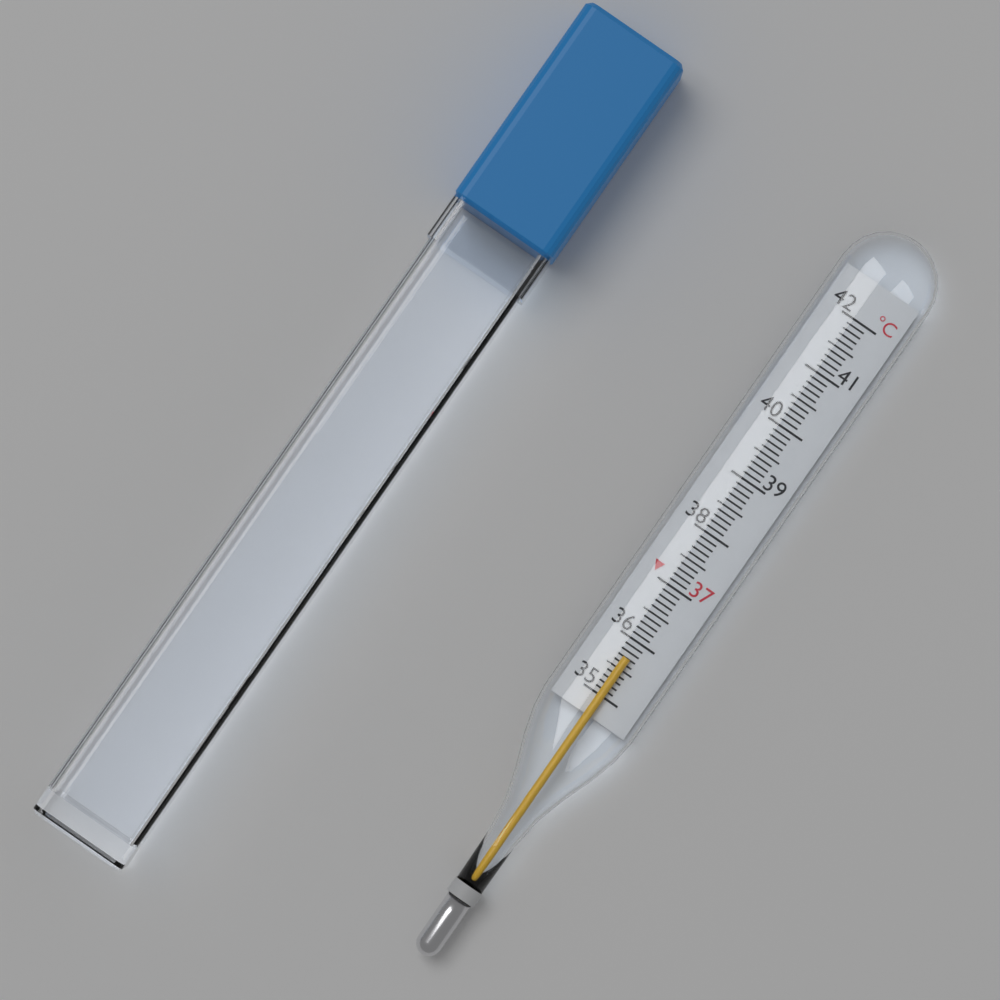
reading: 35.7 °C
